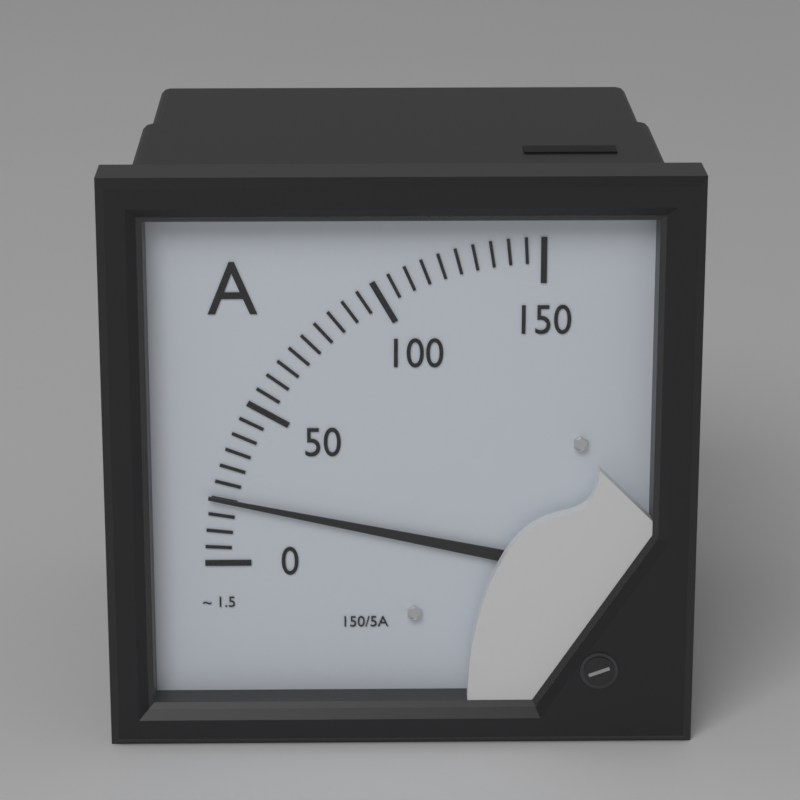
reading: 20 A
